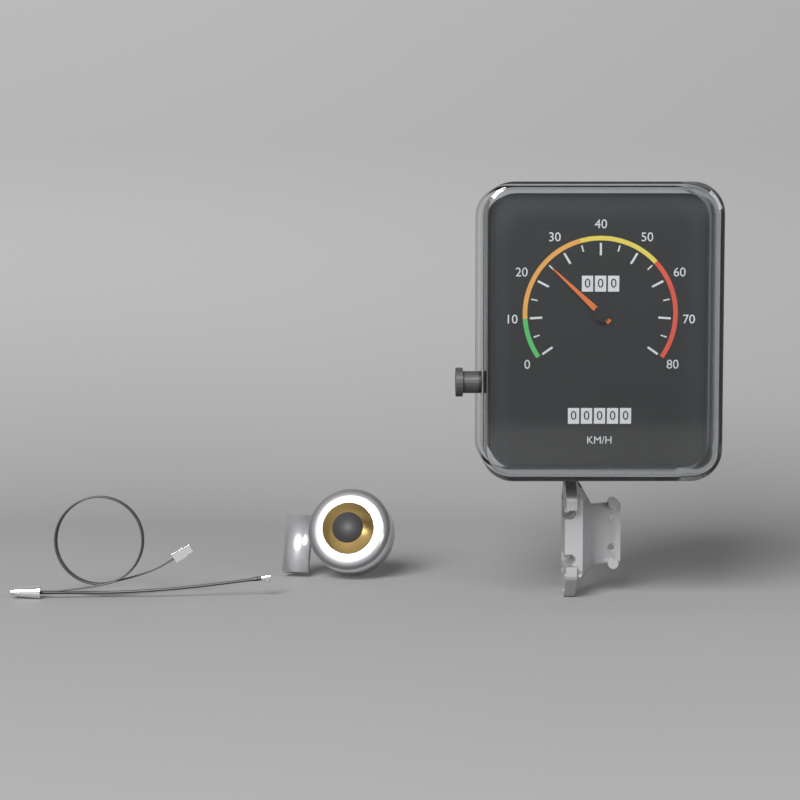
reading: 25 km/h
